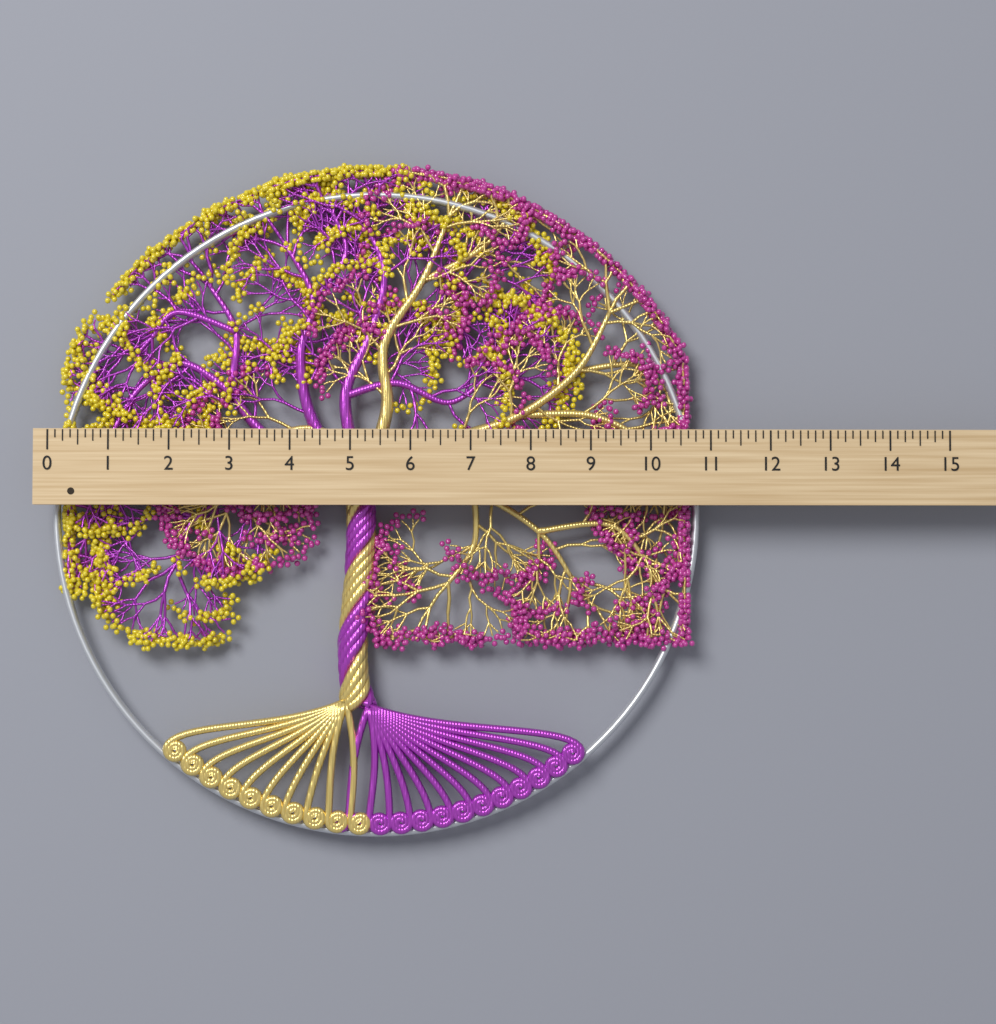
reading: 10.875 (no unit)
